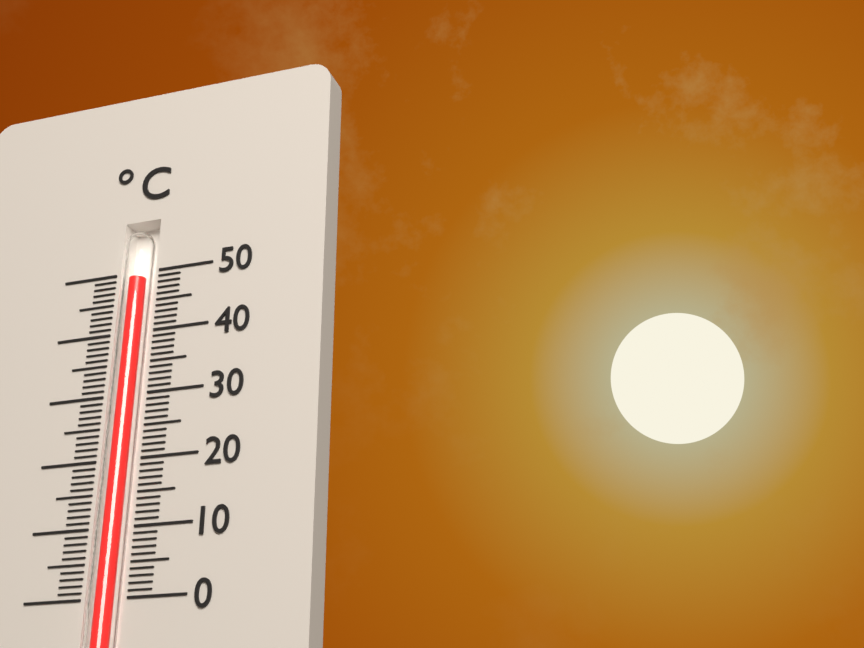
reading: 49 °C
